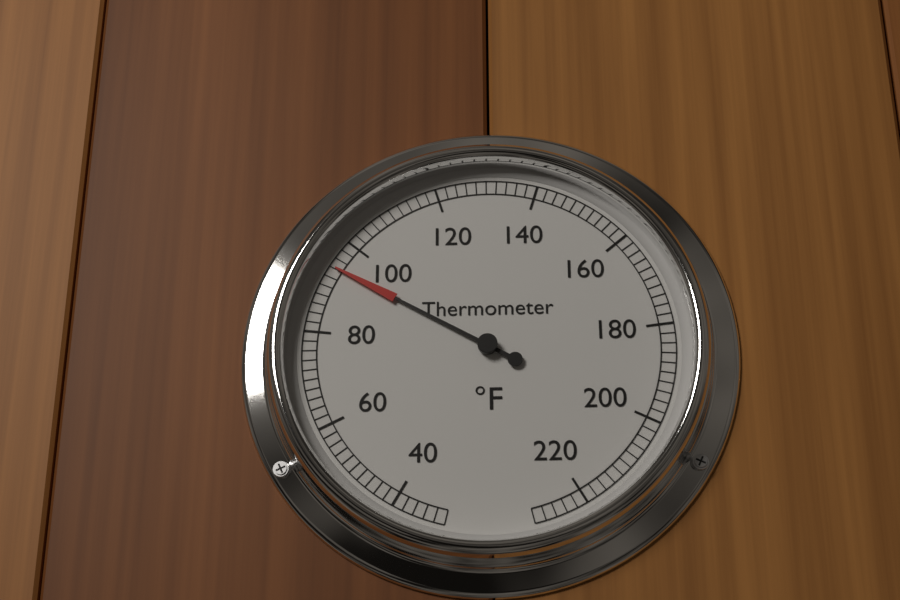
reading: 94 °F
